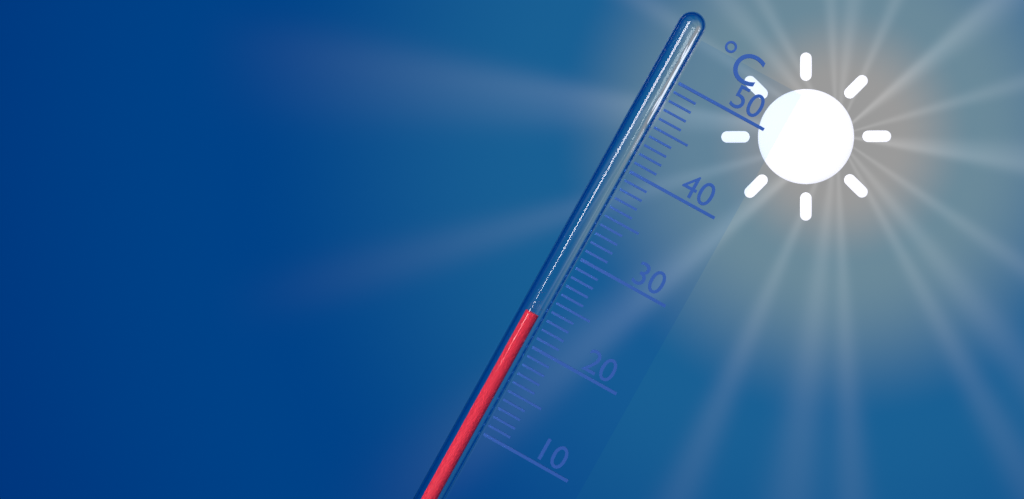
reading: 23 °C
